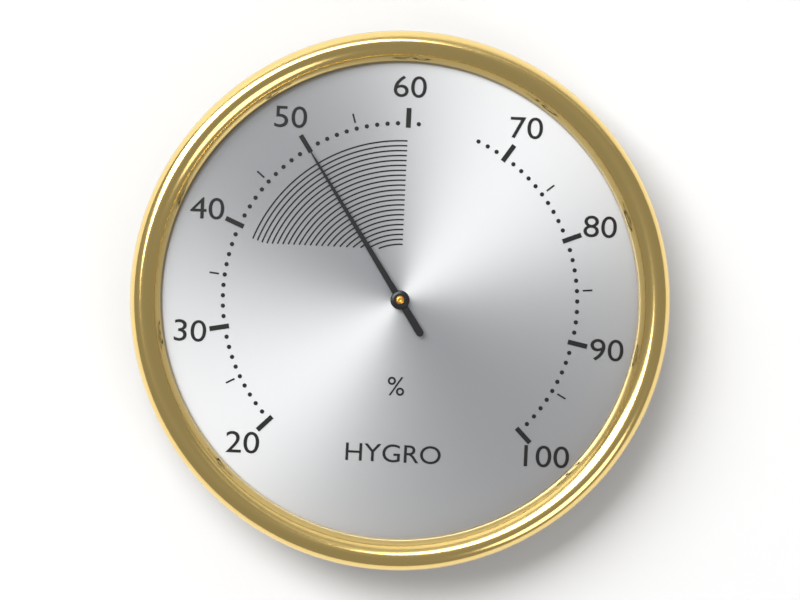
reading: 50 %
